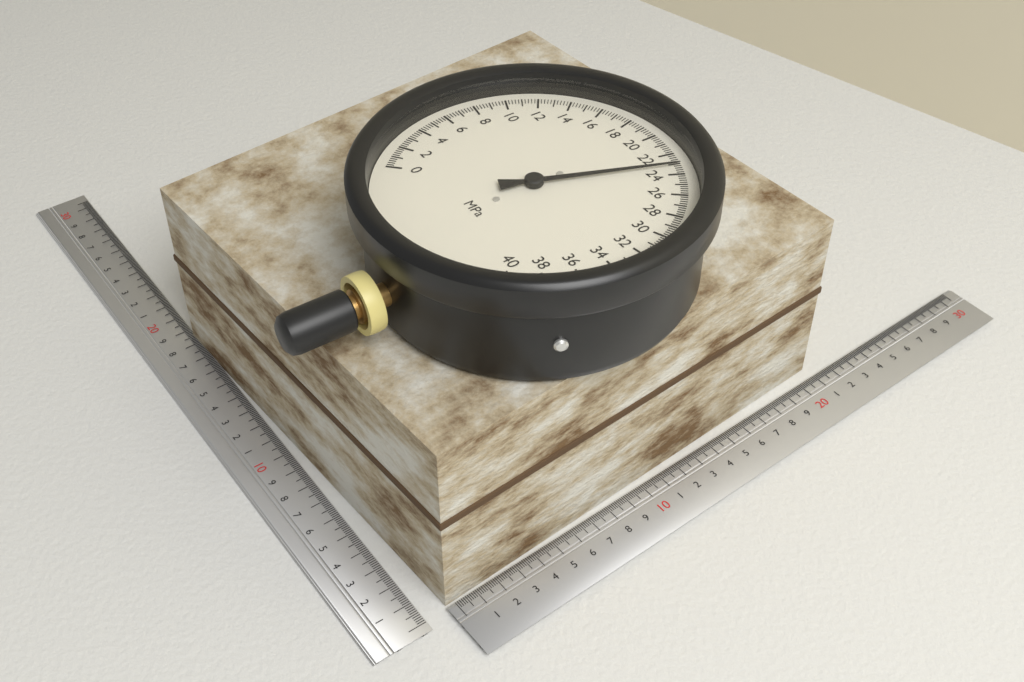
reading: 23.2 MPa
